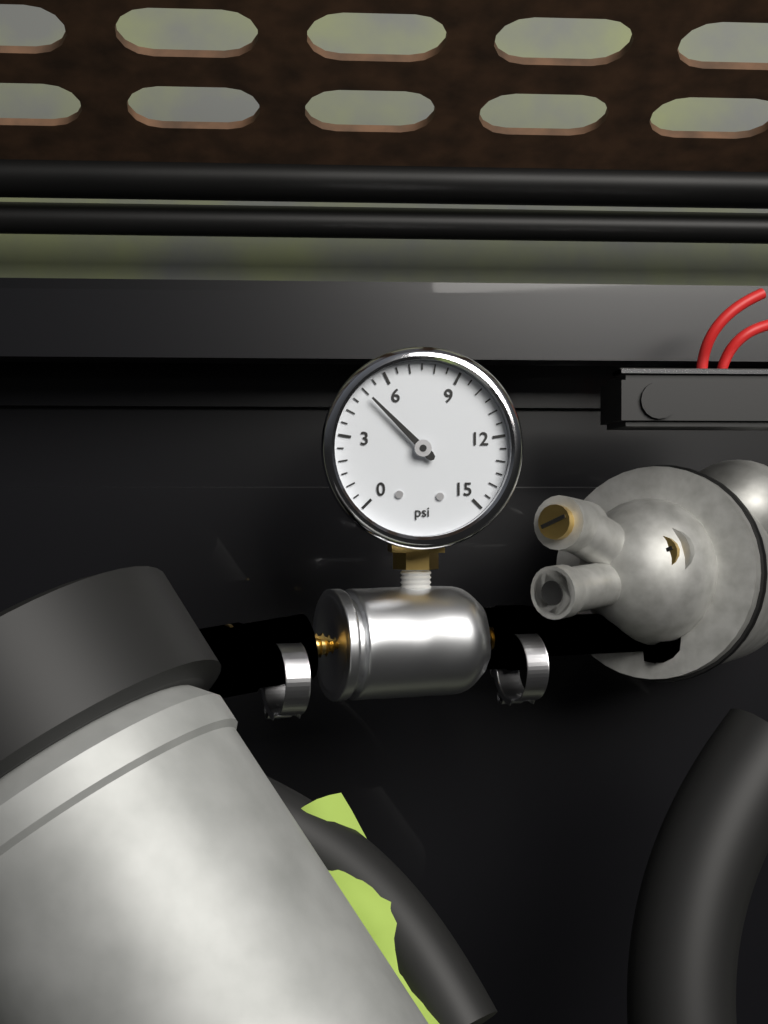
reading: 5.0 psi
